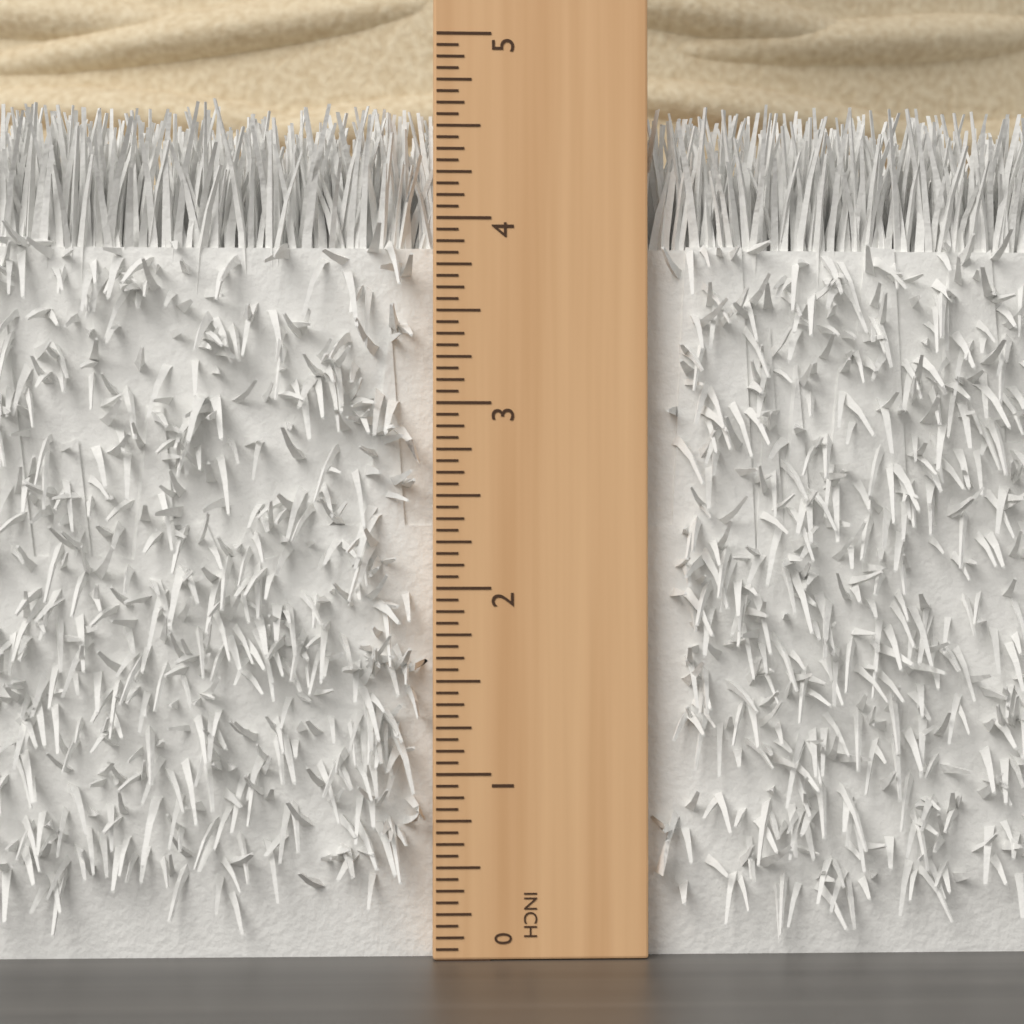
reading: 4.6250 in
